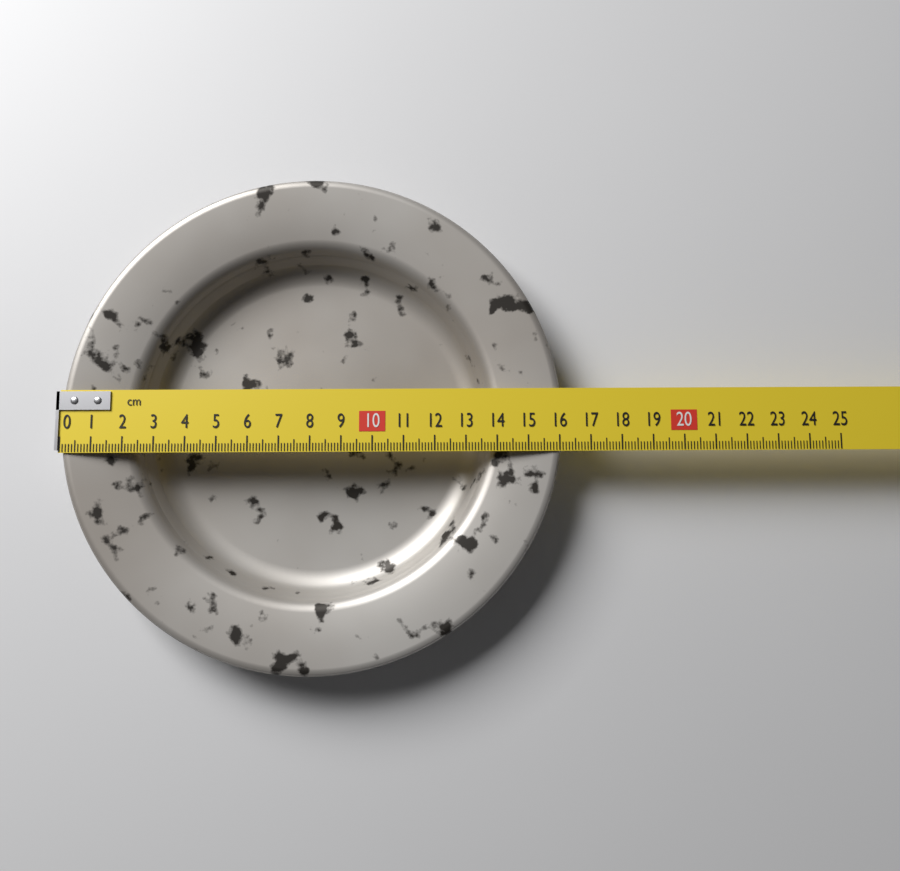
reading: 16.1 cm
